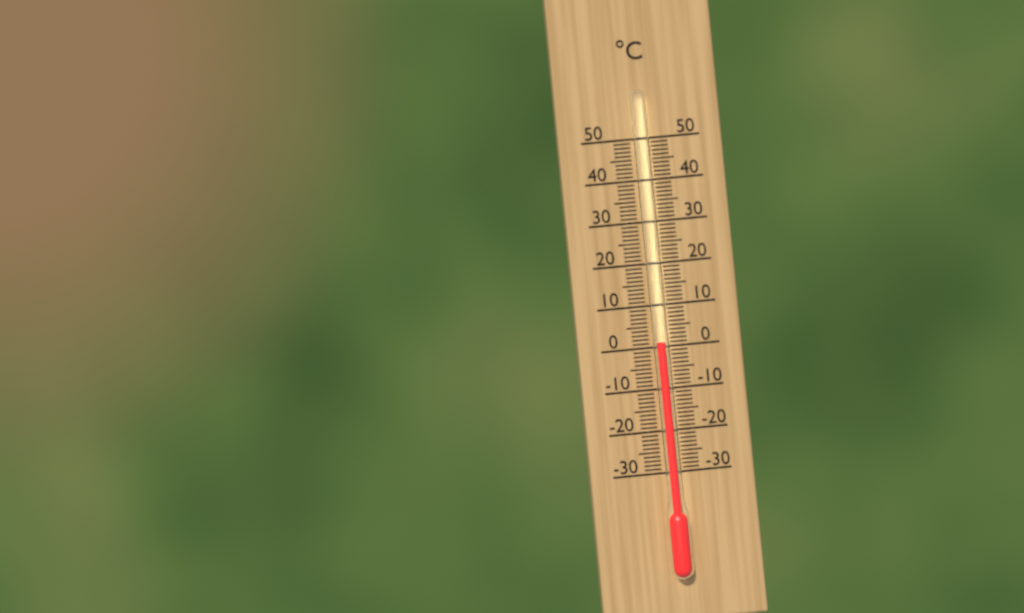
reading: 1 °C
